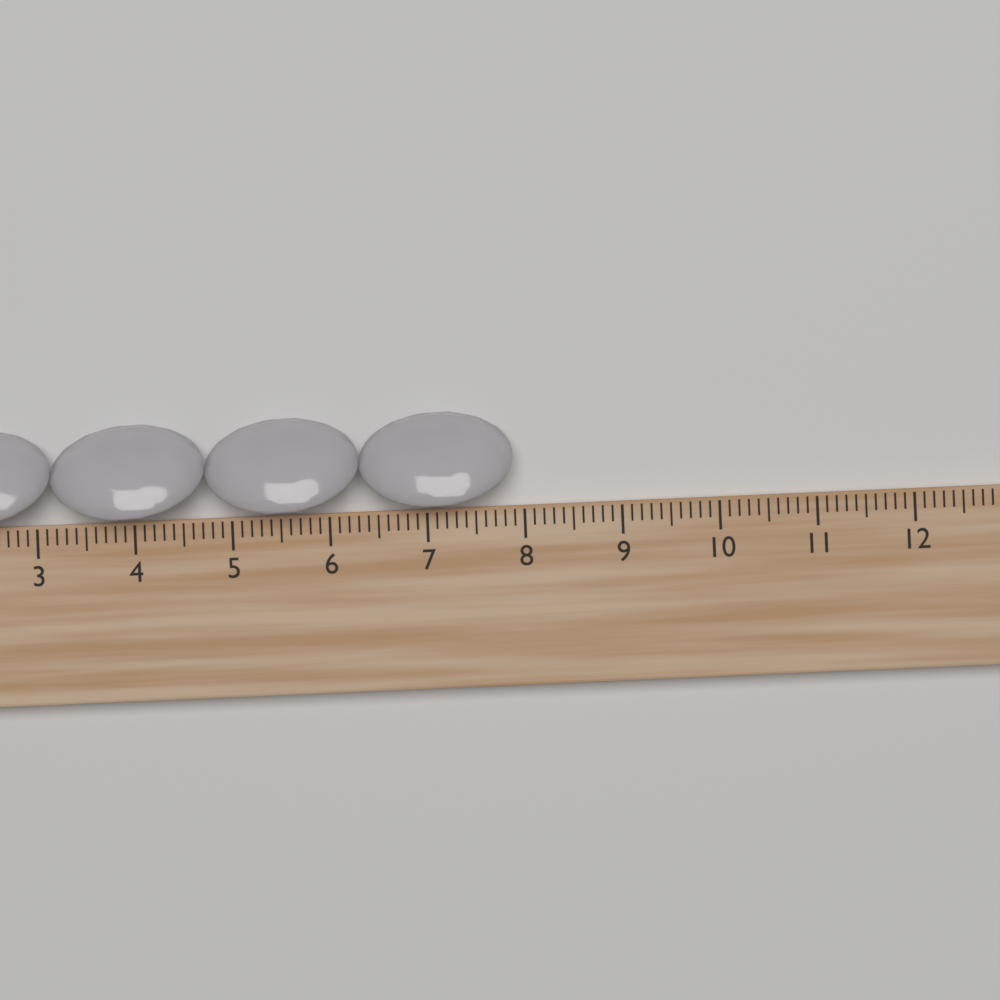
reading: 7.9 cm
